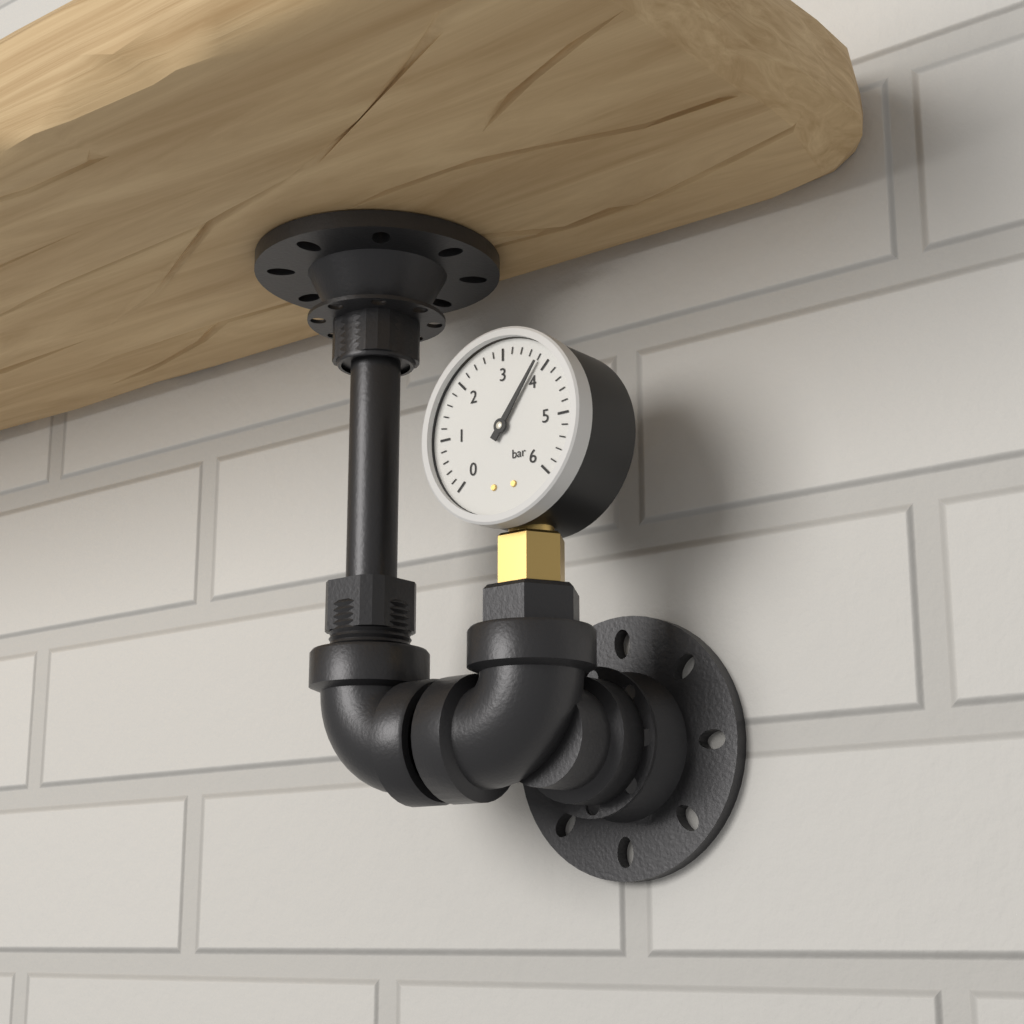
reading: 3.8 bar
